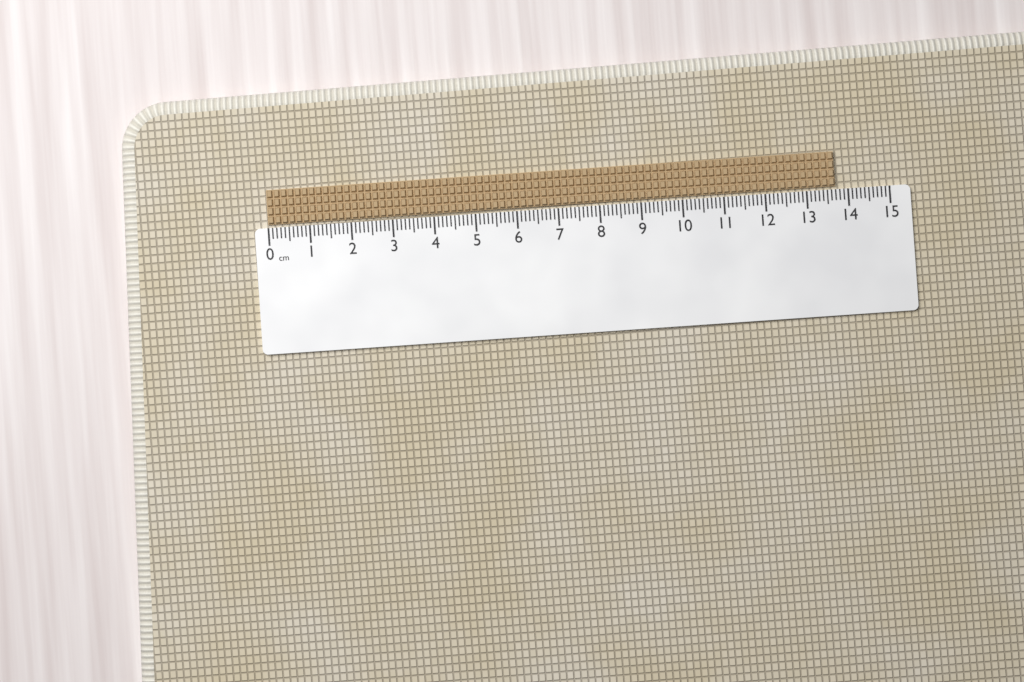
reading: 13.7 cm
